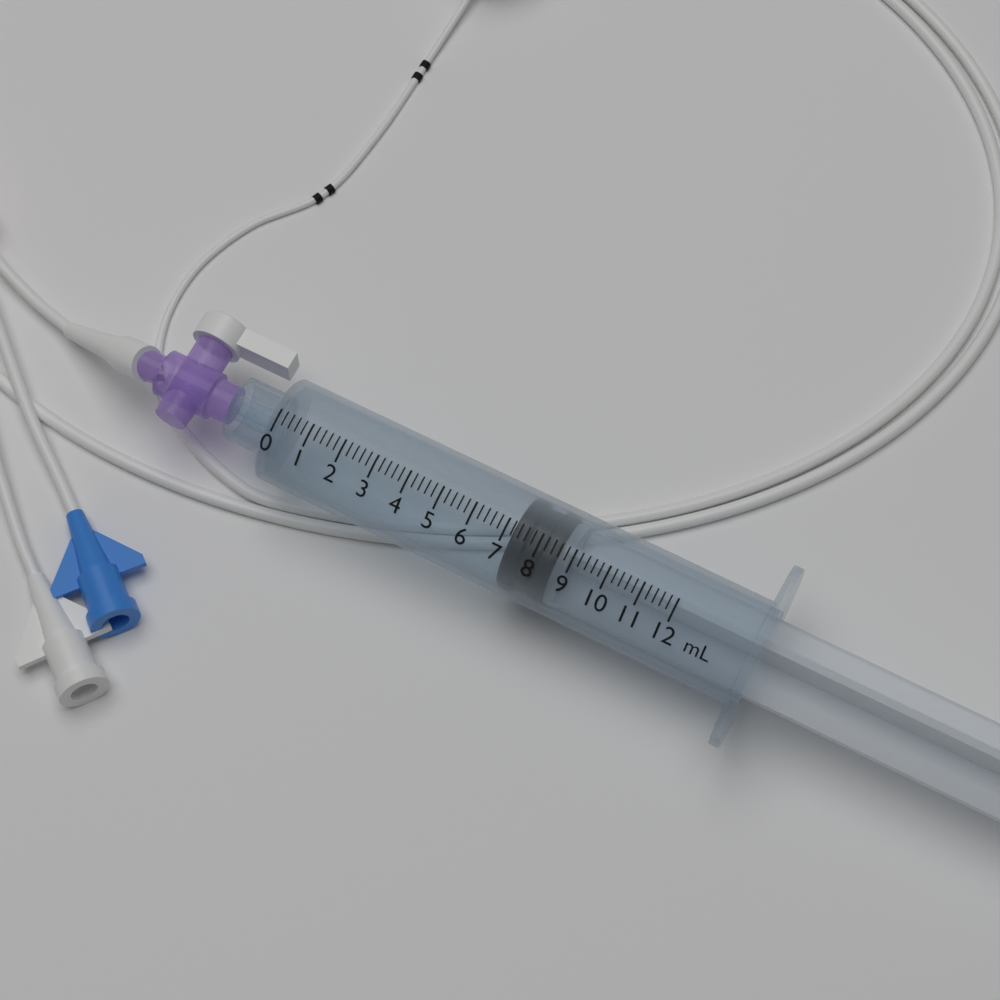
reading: 7.2 mL
